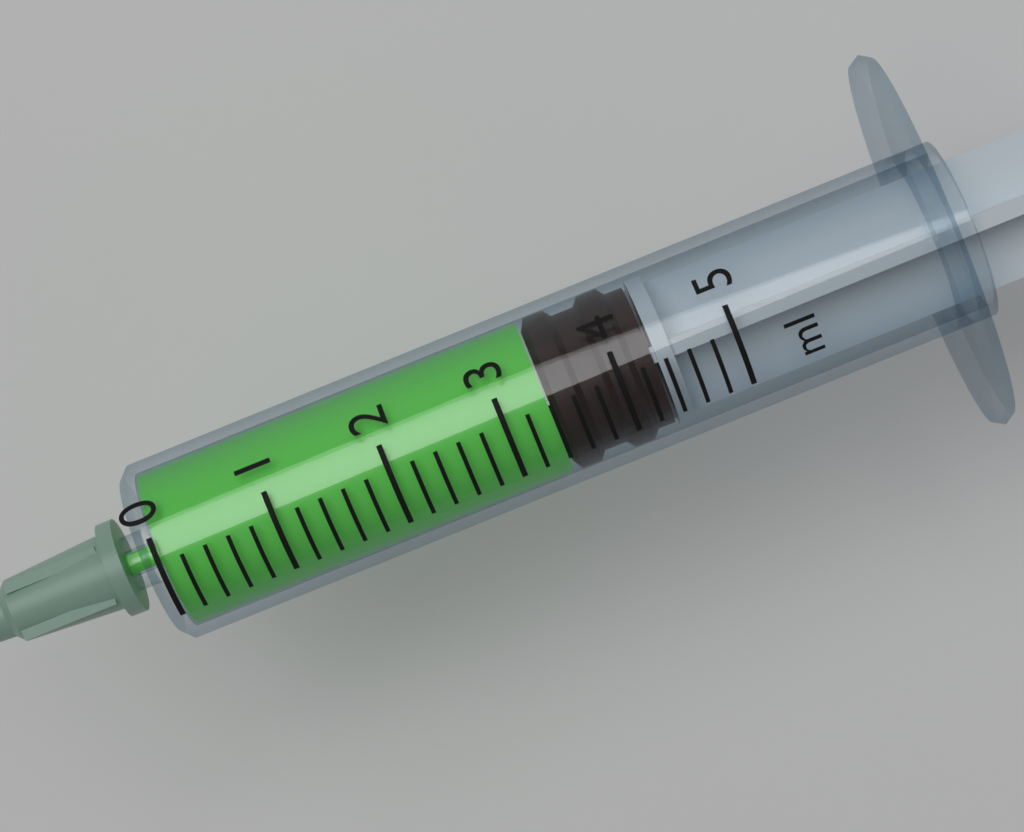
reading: 3.4 ml
